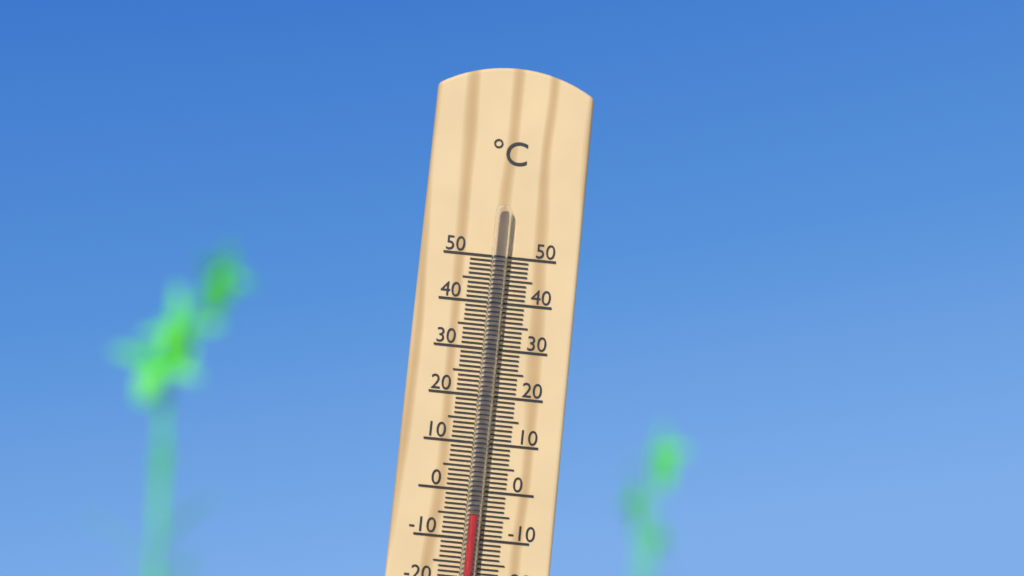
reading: -5 °C
